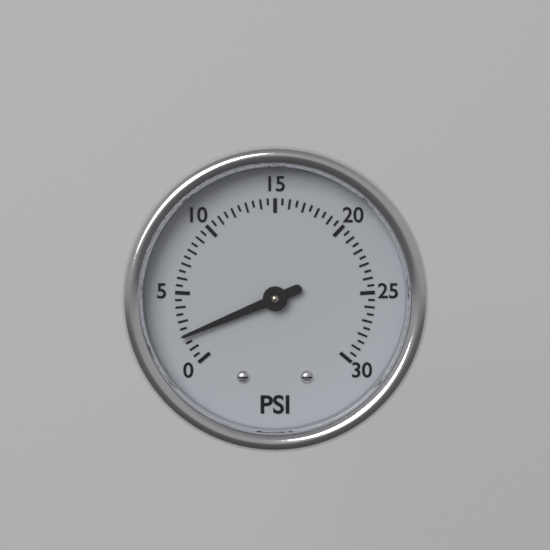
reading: 2.0 psi
